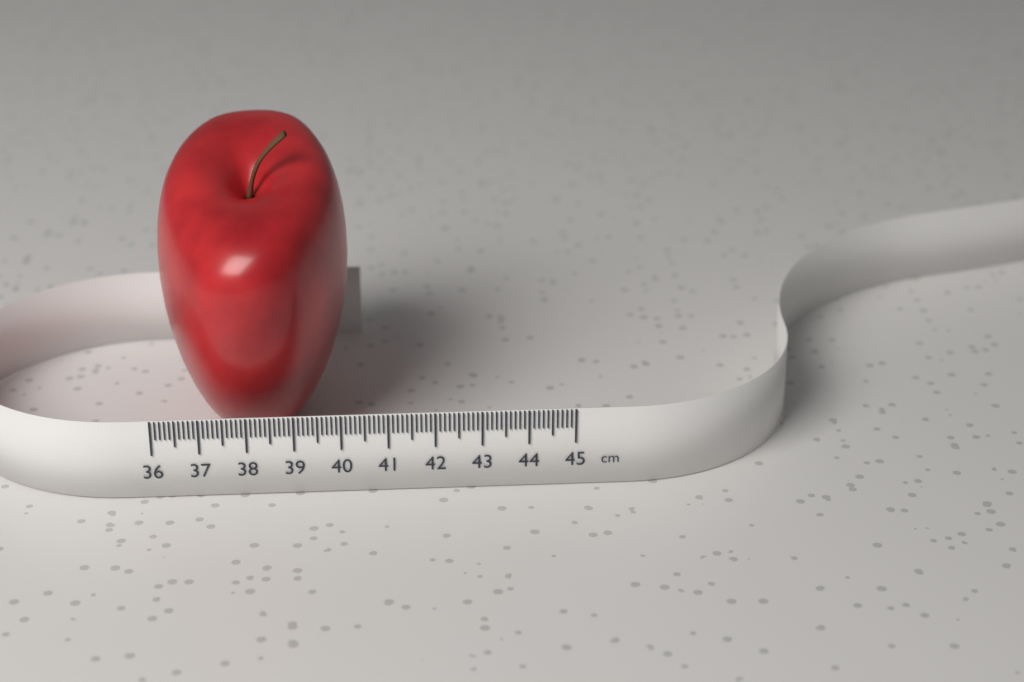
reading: 40.2 cm
